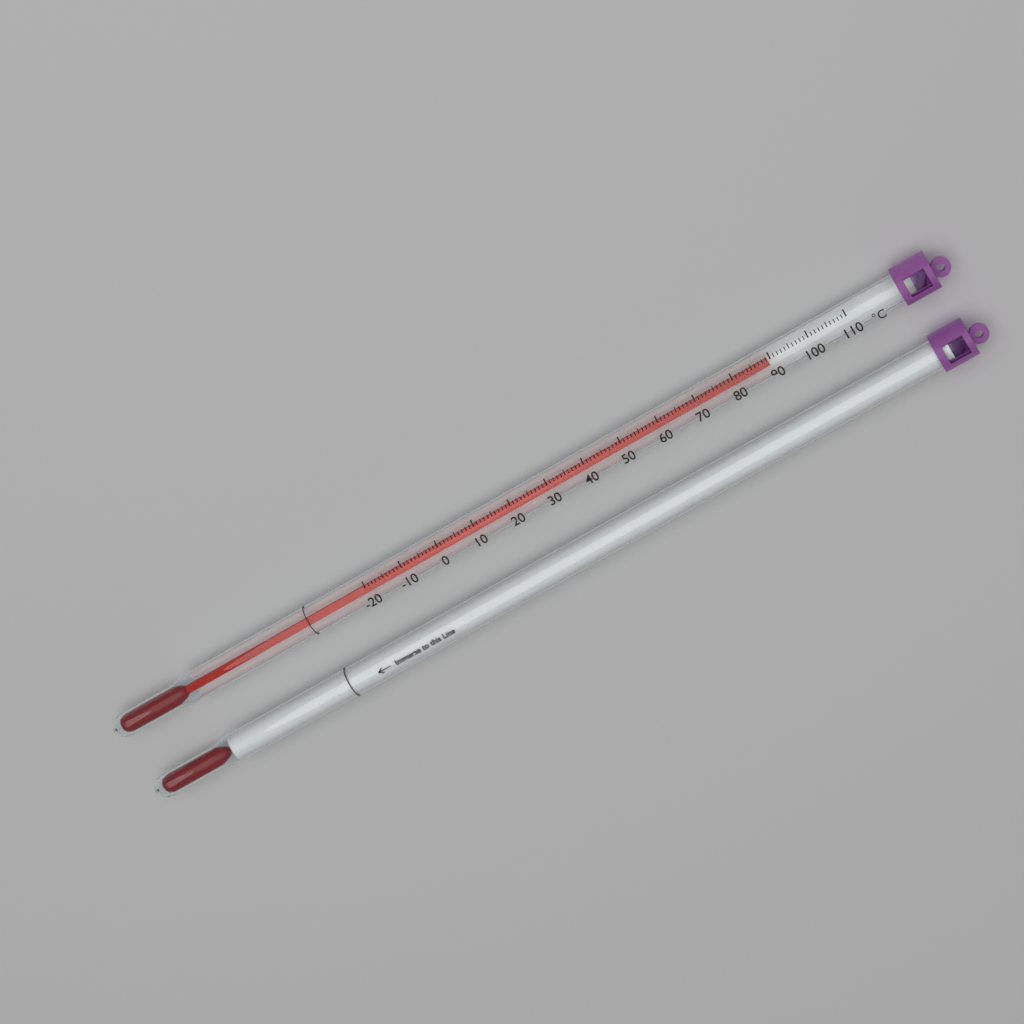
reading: 89 °C
